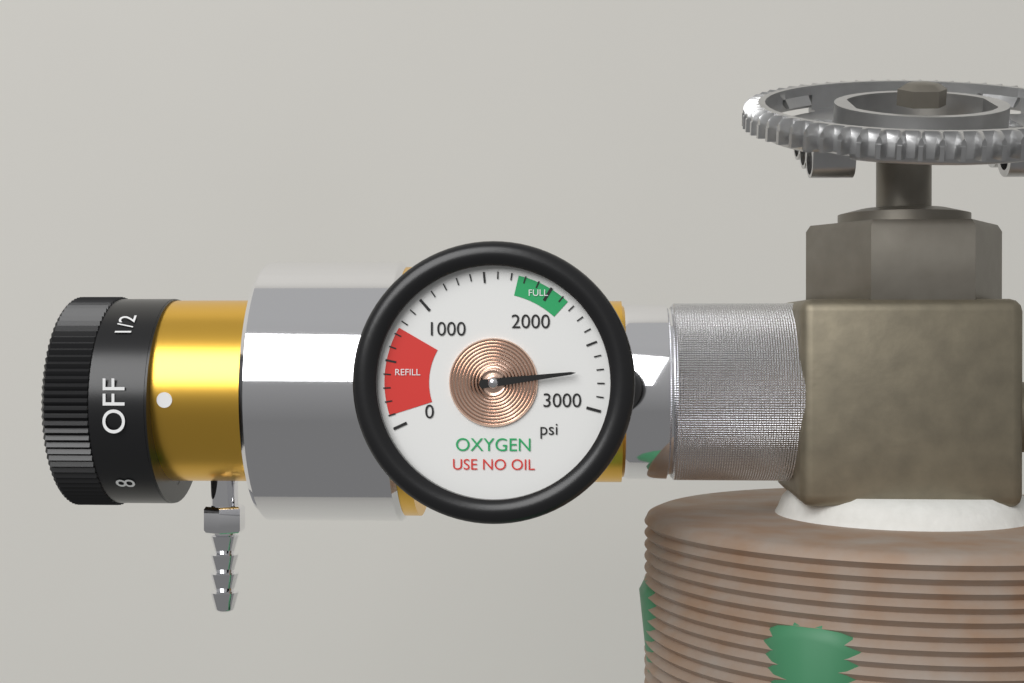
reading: 2700 psi
